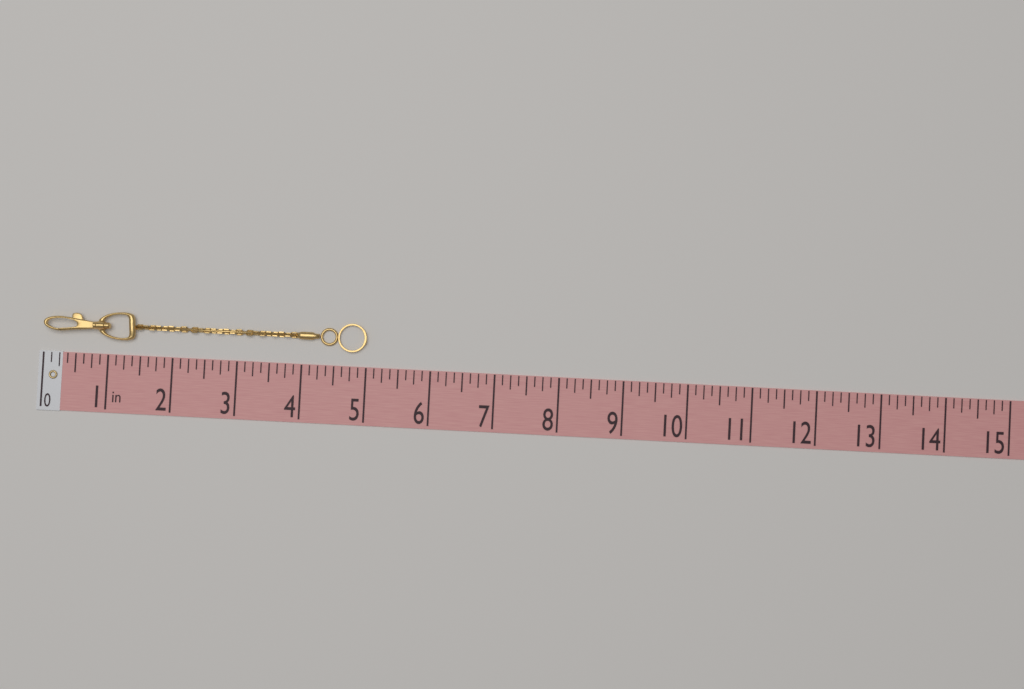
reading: 5.000 in
